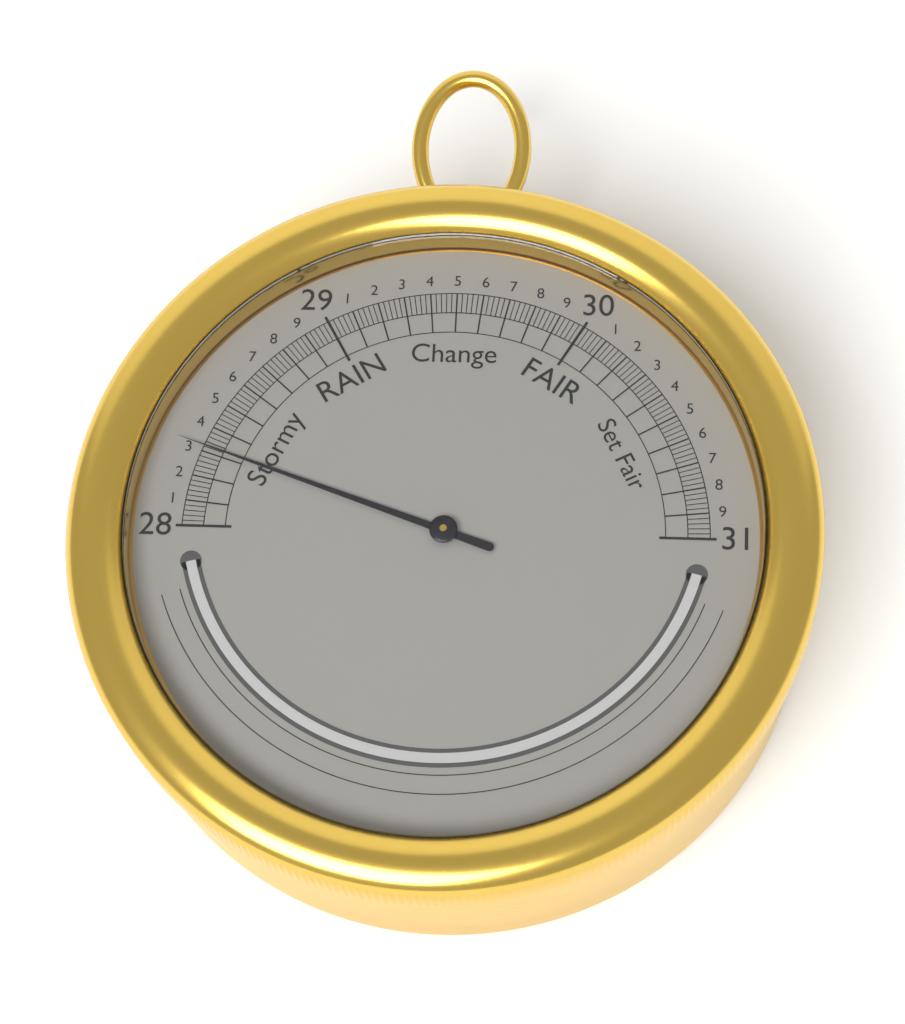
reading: 28.32 inHg
